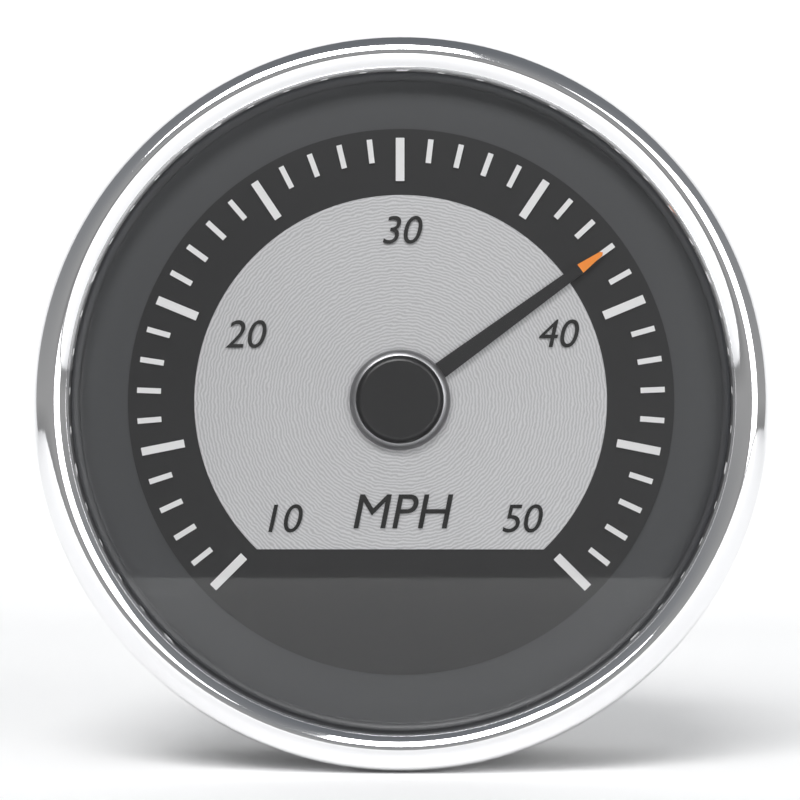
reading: 38 mph
